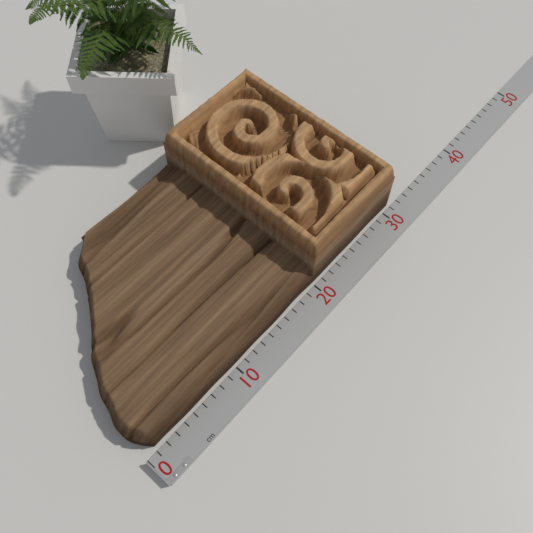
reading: 31 cm
